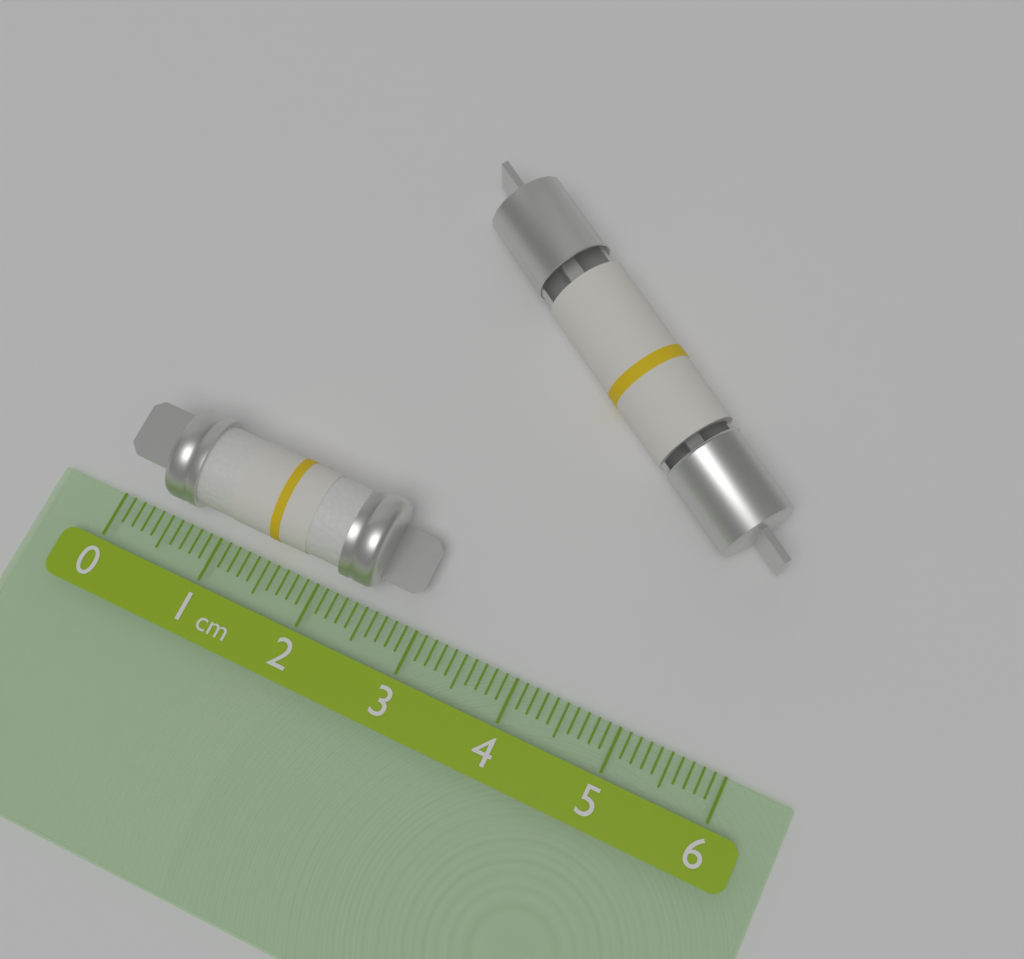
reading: 2.9 cm
